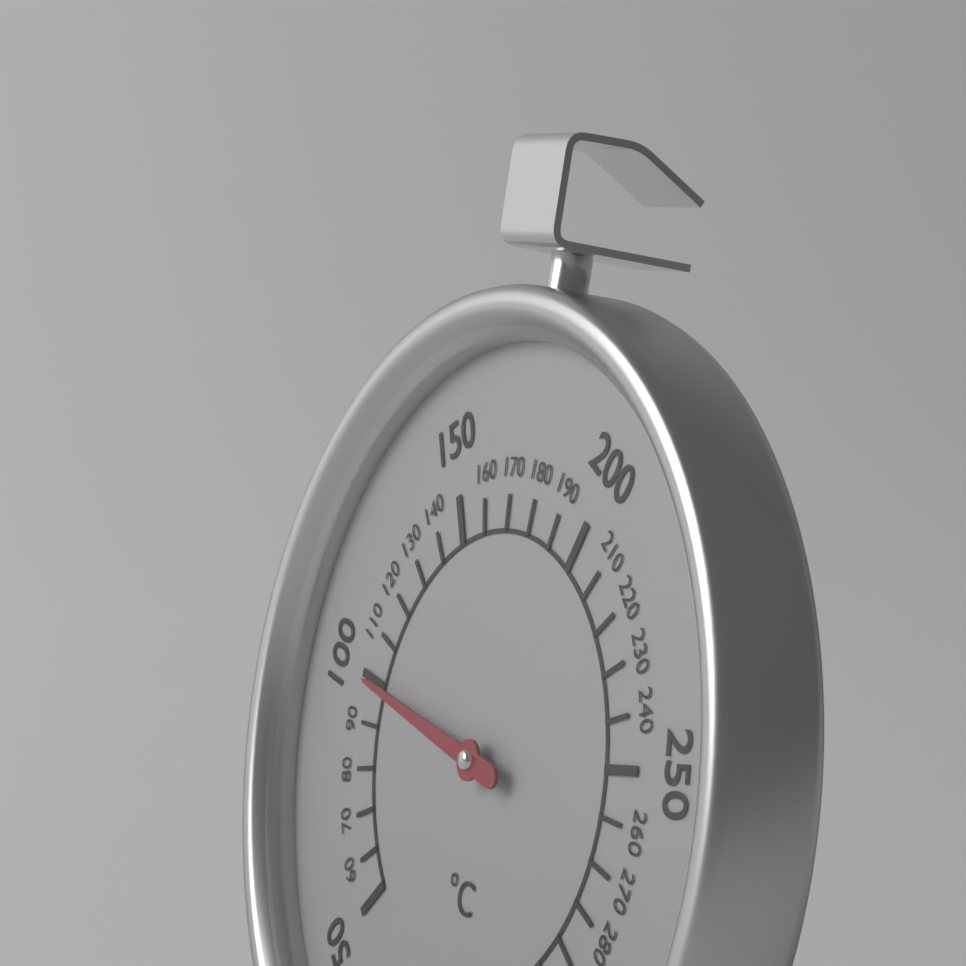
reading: 100 °C
